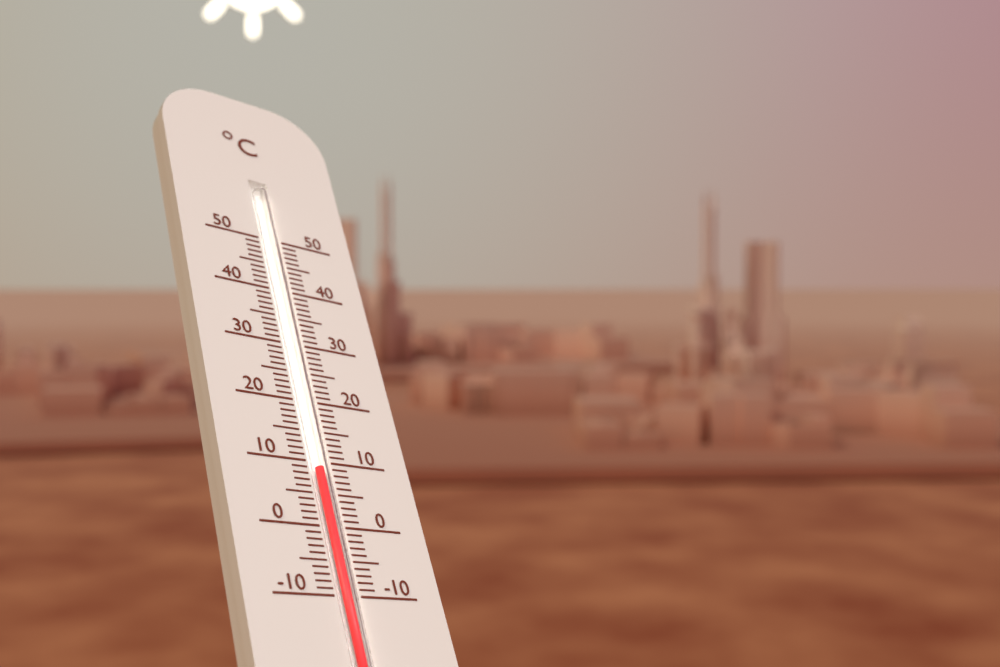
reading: 9 °C
